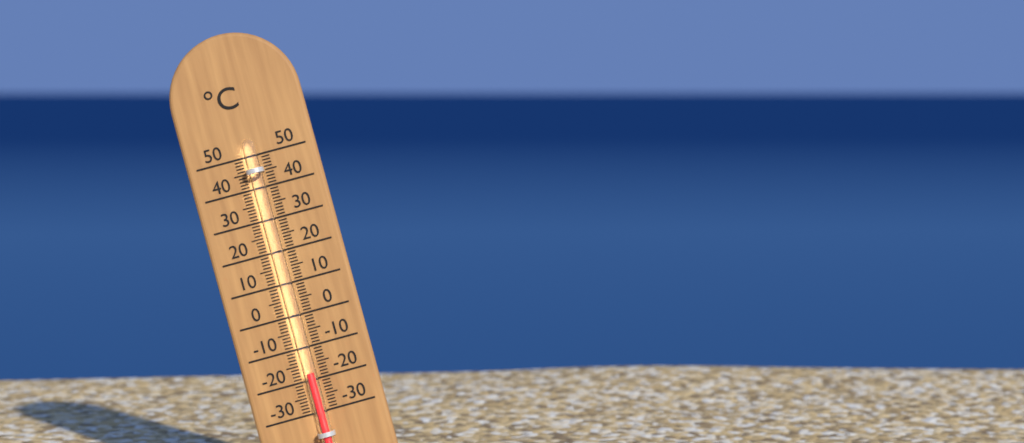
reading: -18 °C
